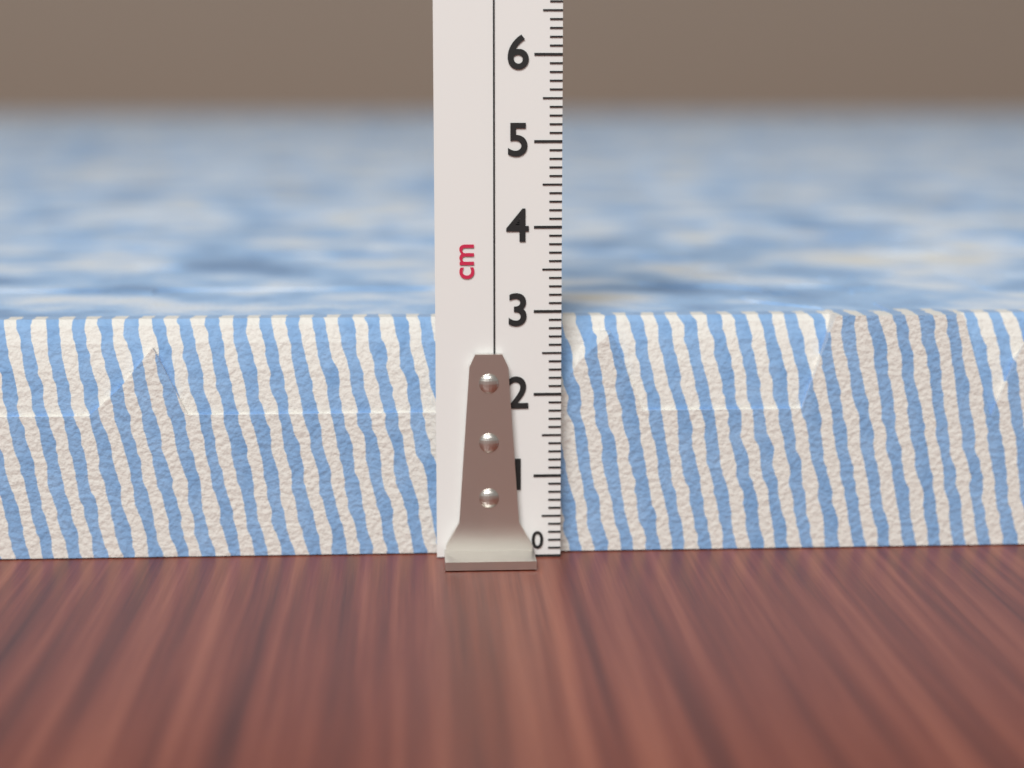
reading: 2.9 cm
